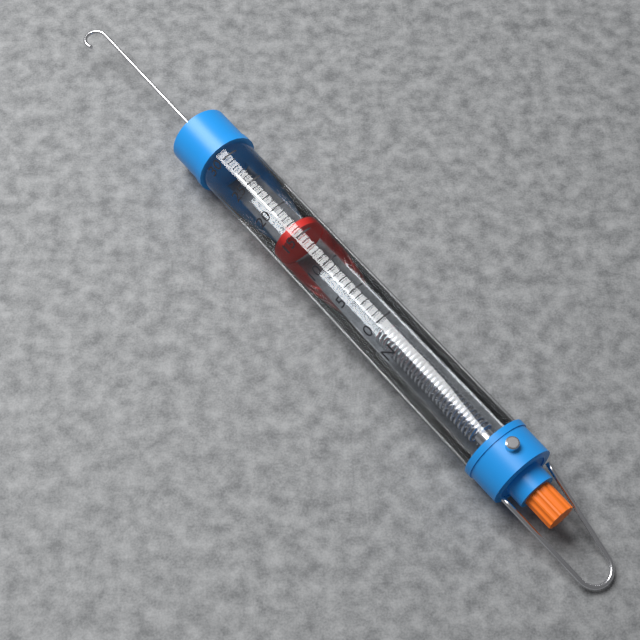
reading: 16 N
